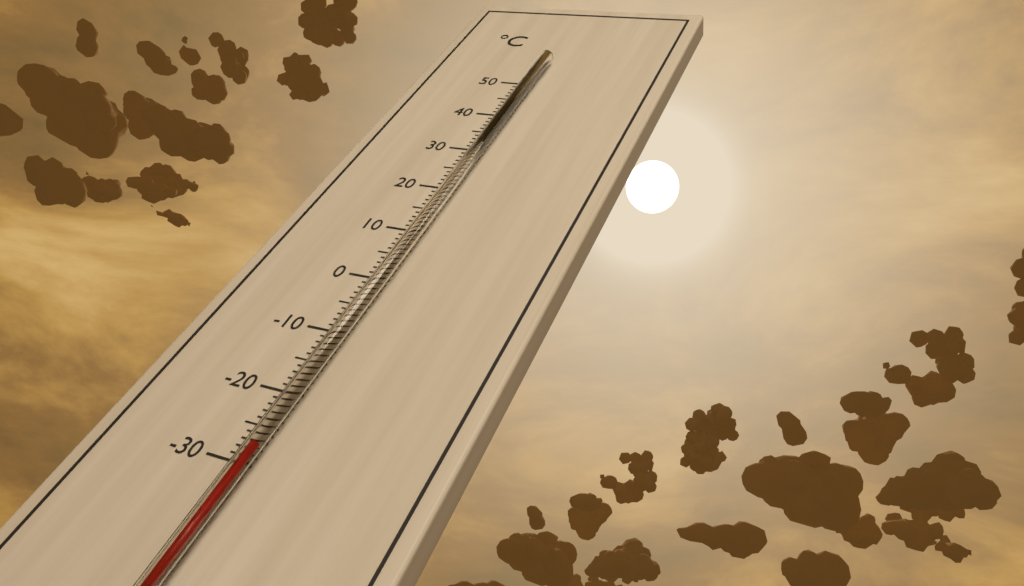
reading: -28 °C
